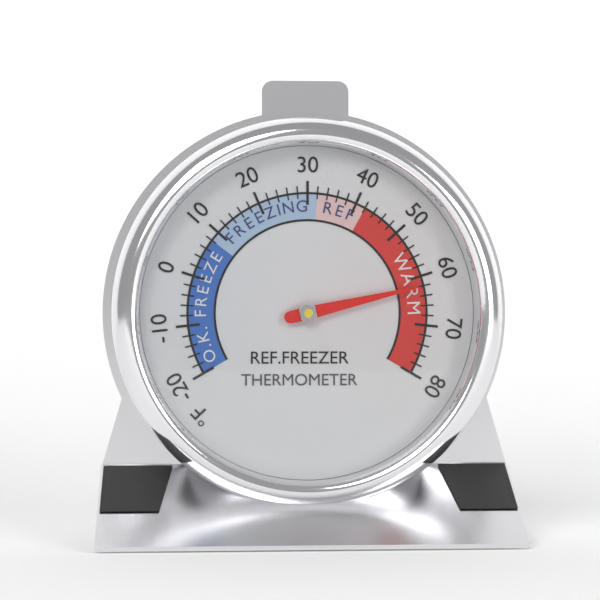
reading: 62 °F
